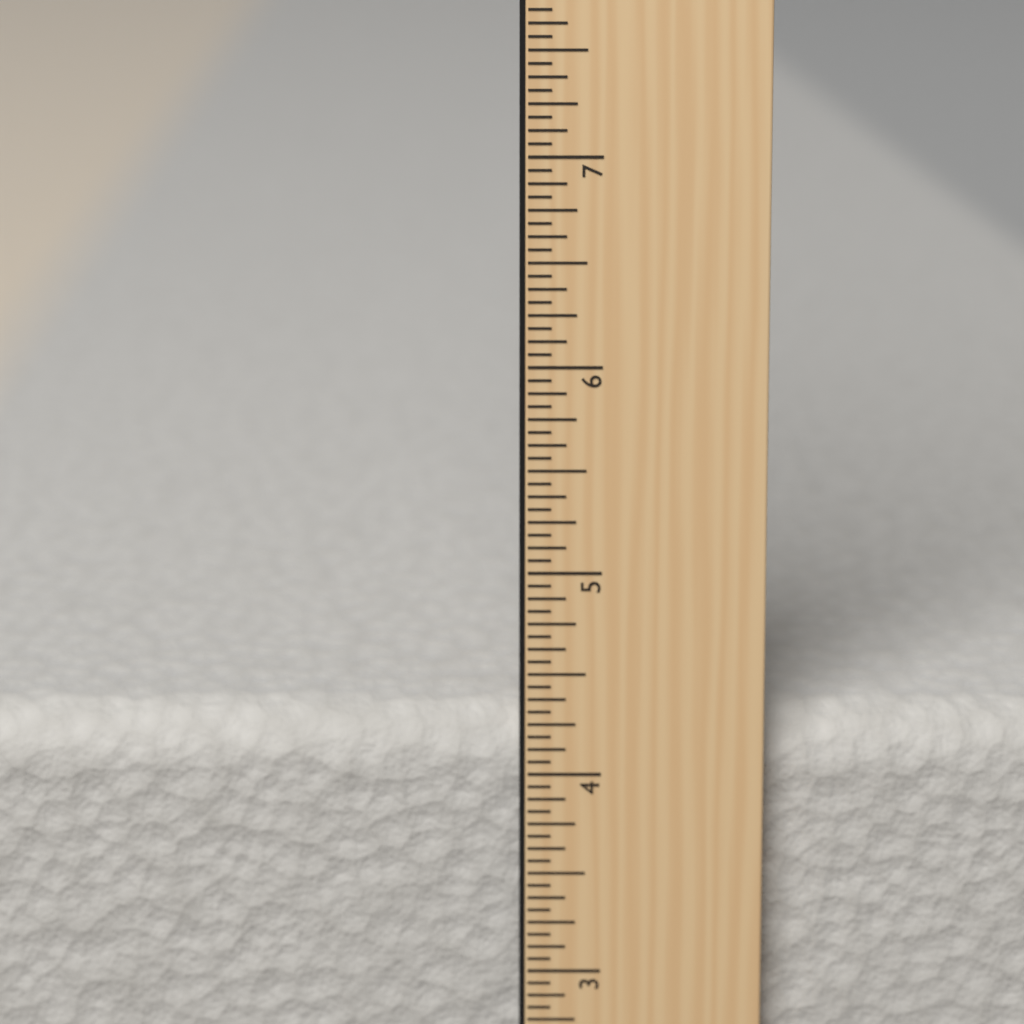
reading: 4.2500 in
